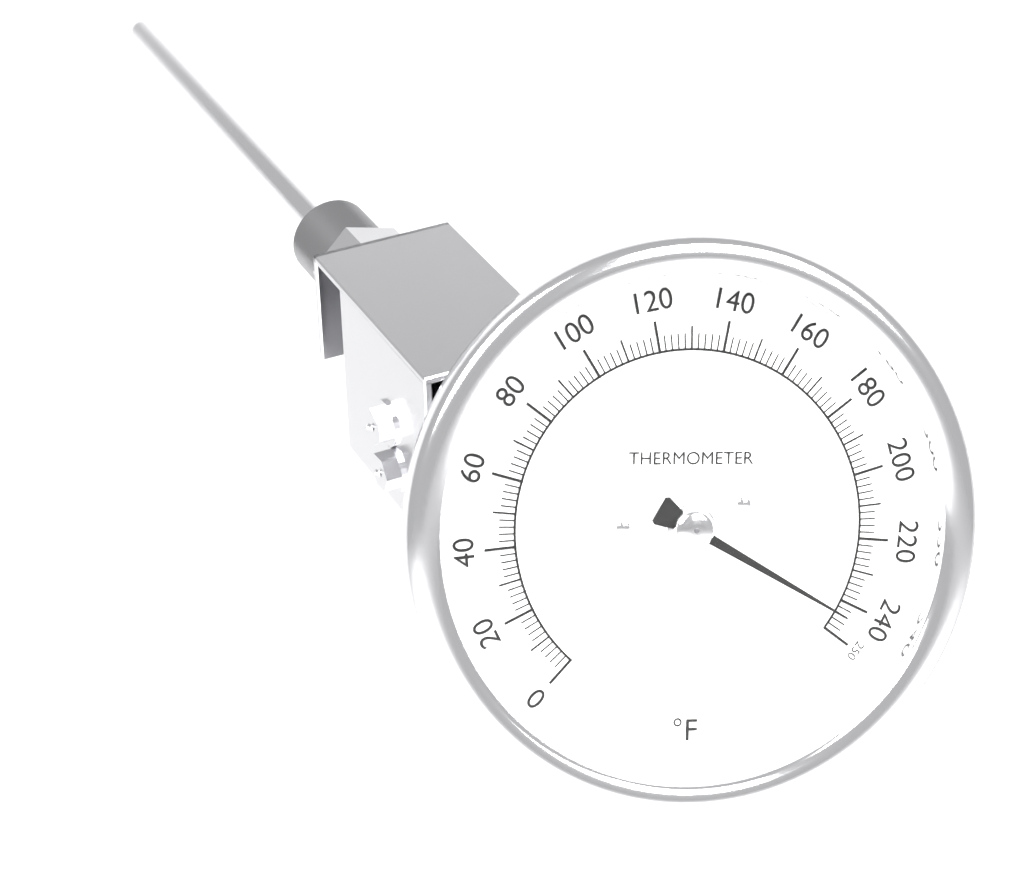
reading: 244 °F
